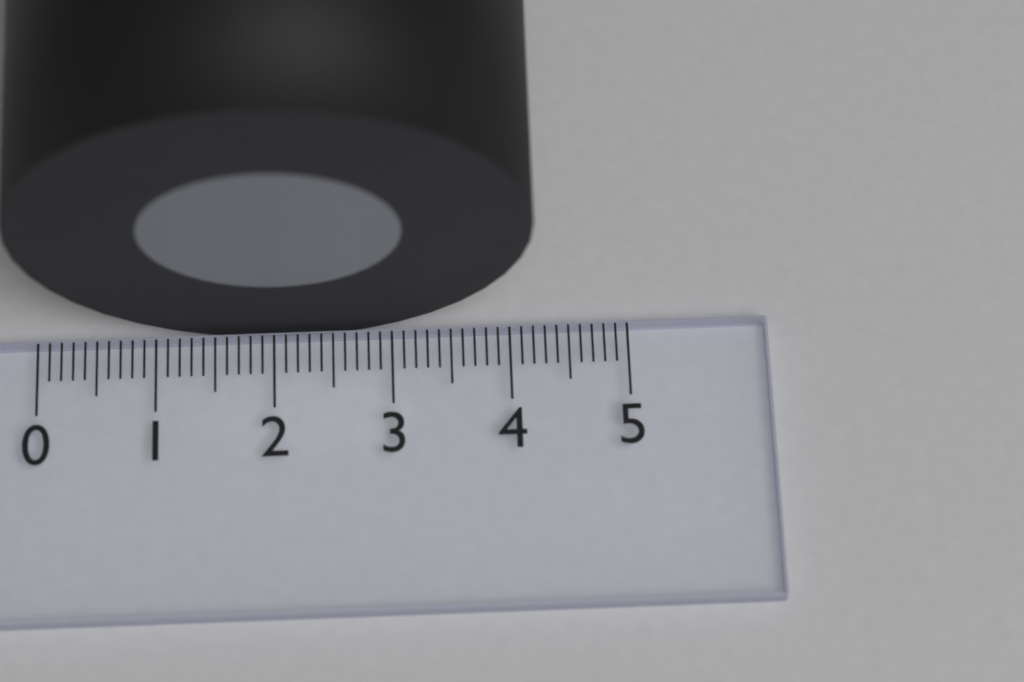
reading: 4.2 (no unit)
